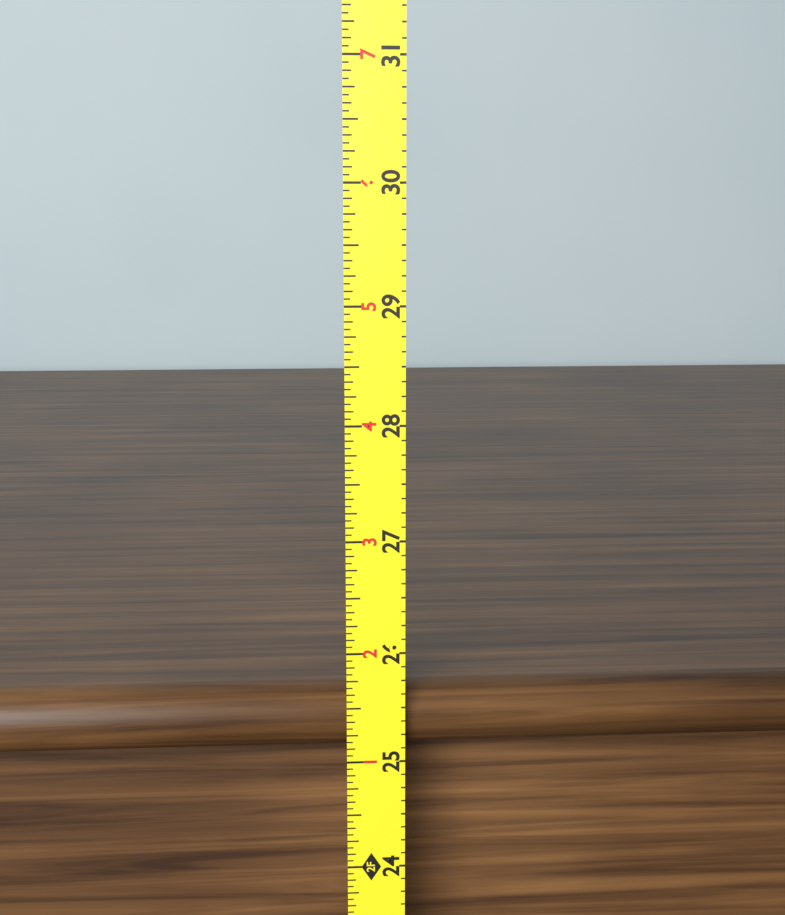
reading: 25.6250 in
